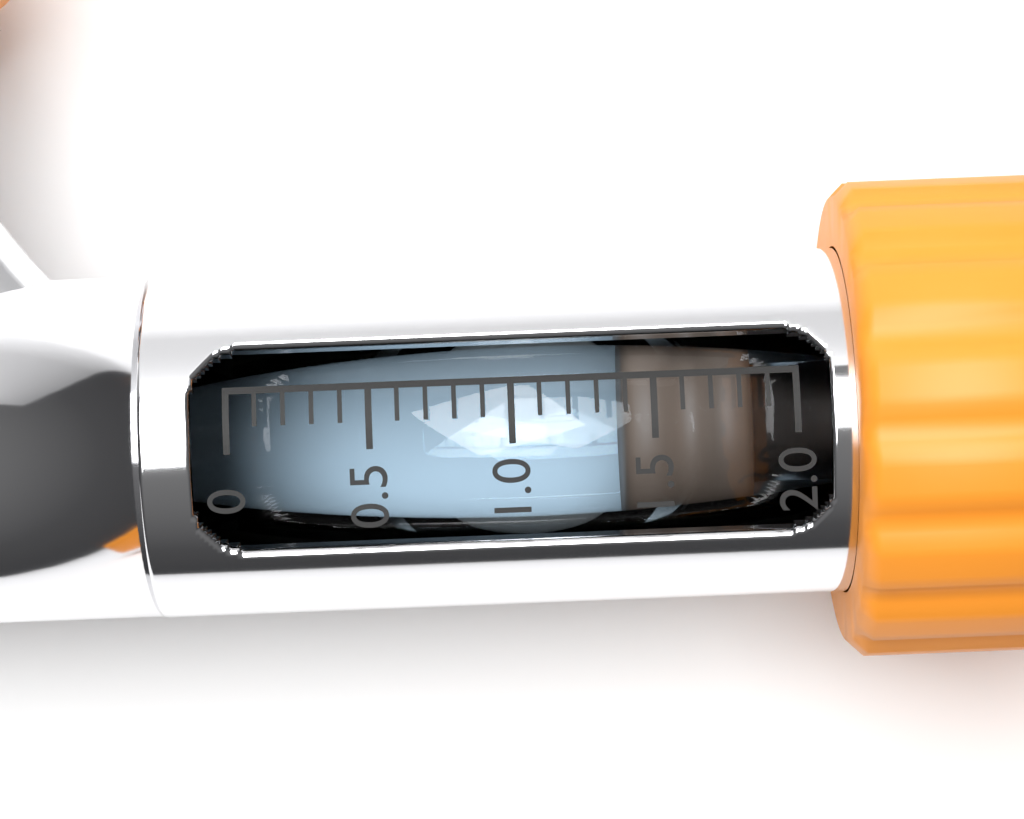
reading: 1.4 (no unit)
